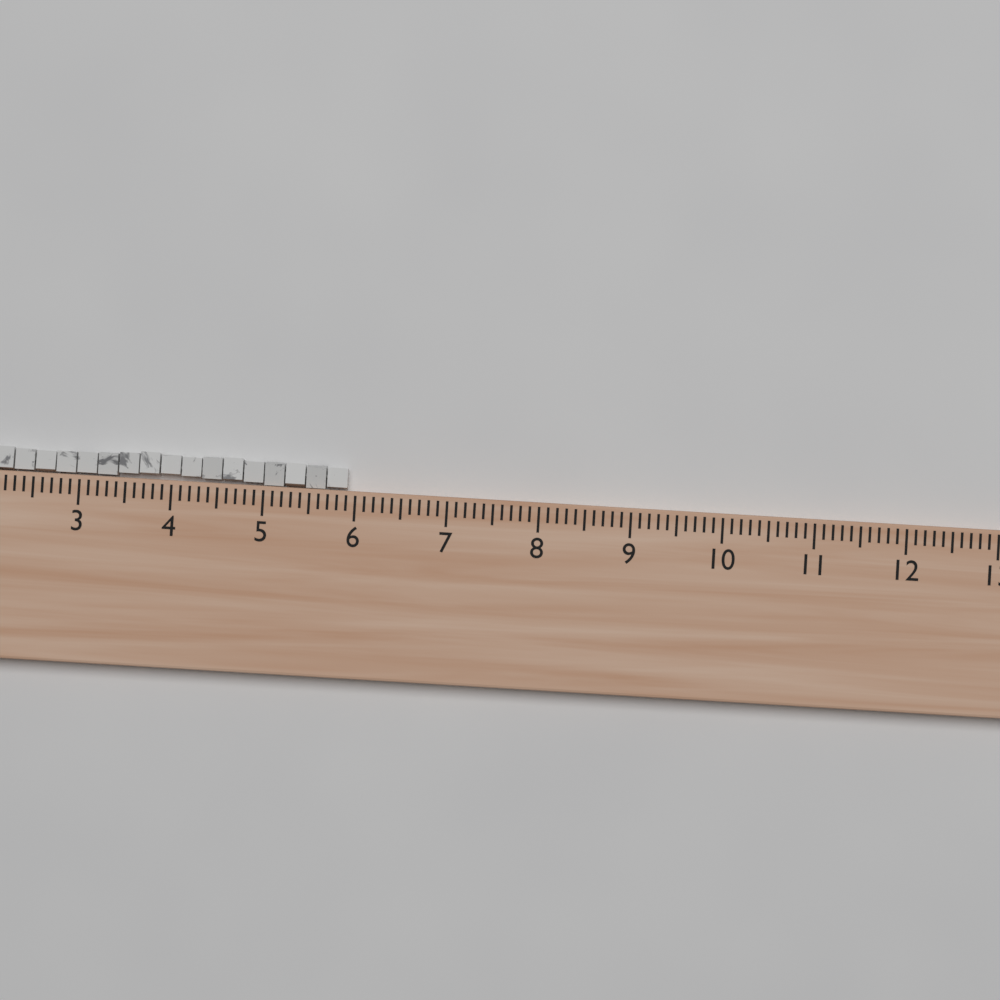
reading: 5.9 (no unit)
